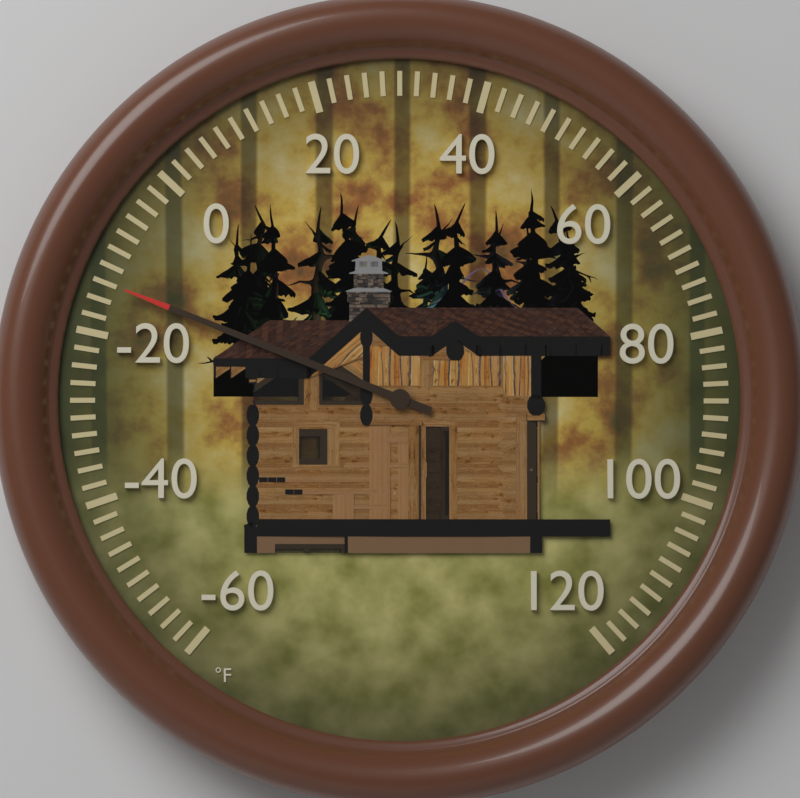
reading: -14 °F
